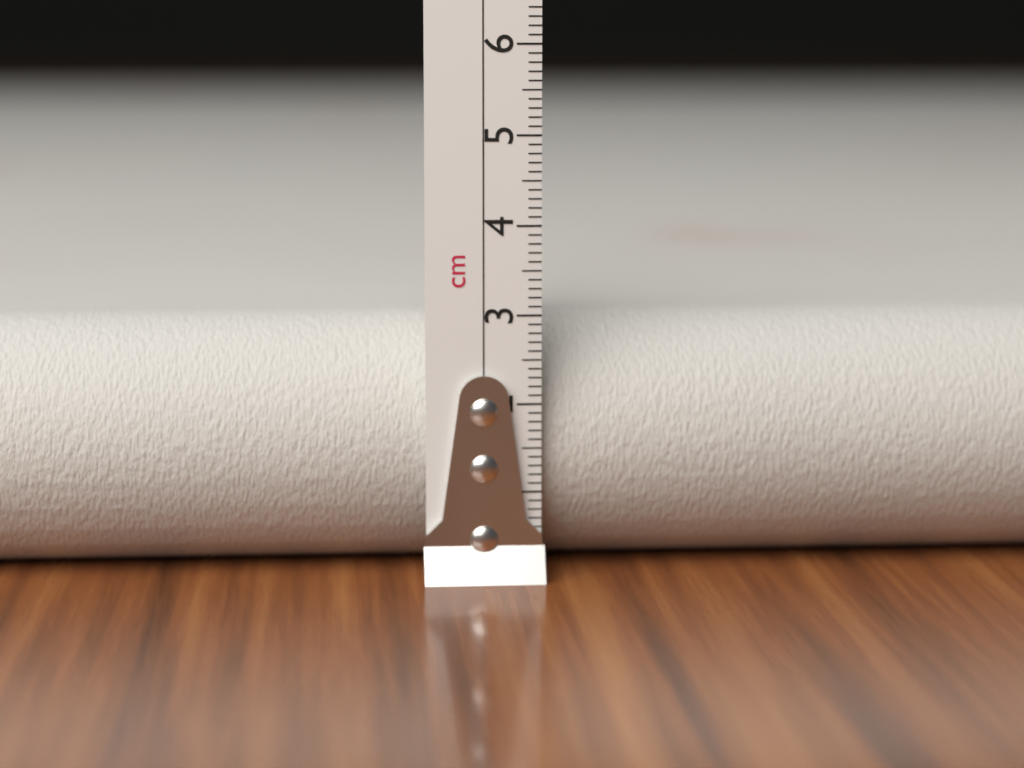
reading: 2.9 cm
